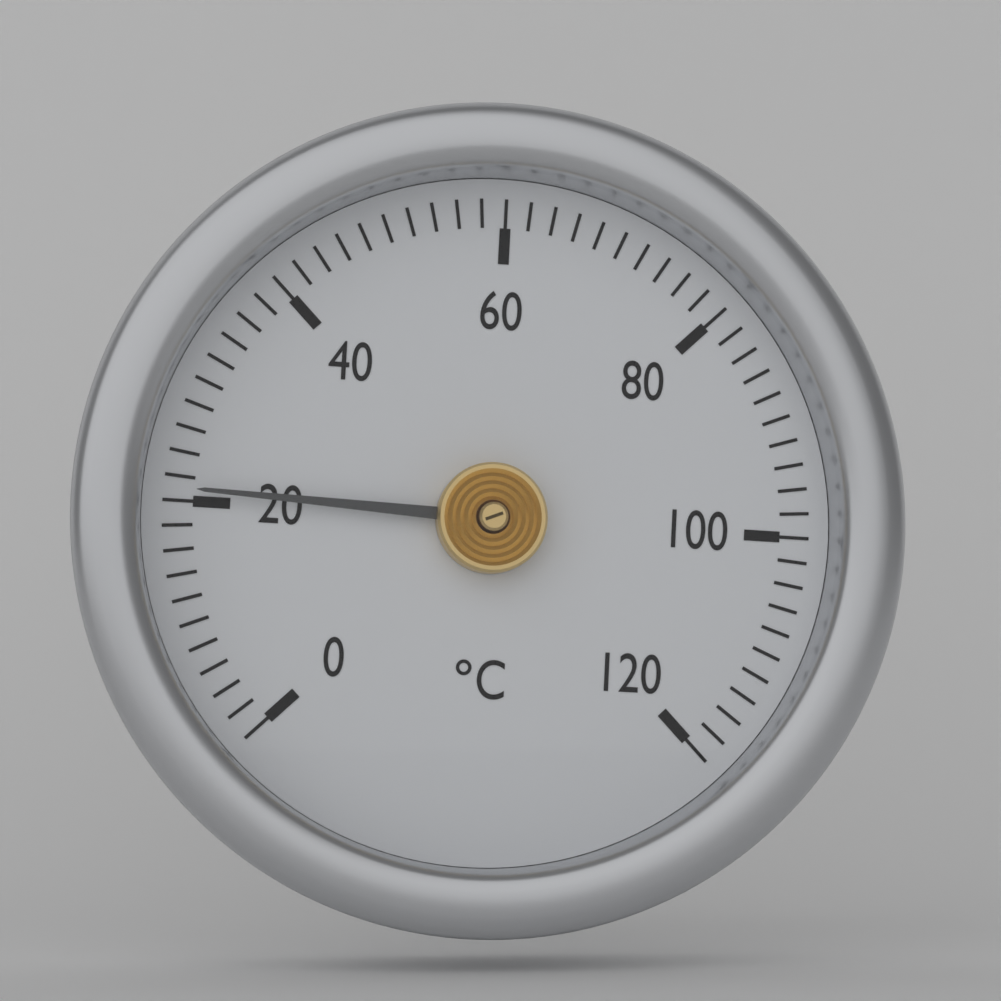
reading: 21 °C
